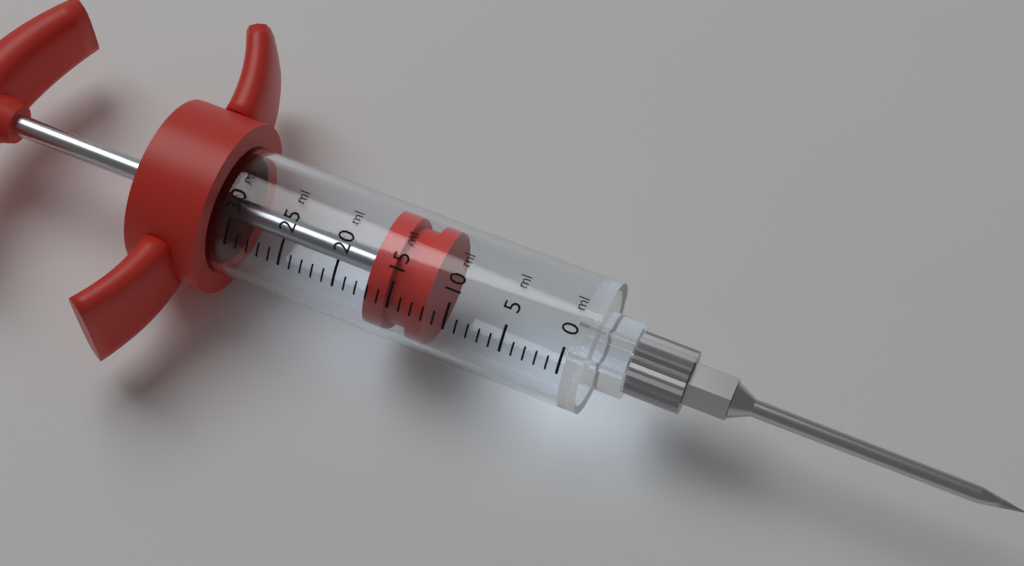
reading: 12 ml
